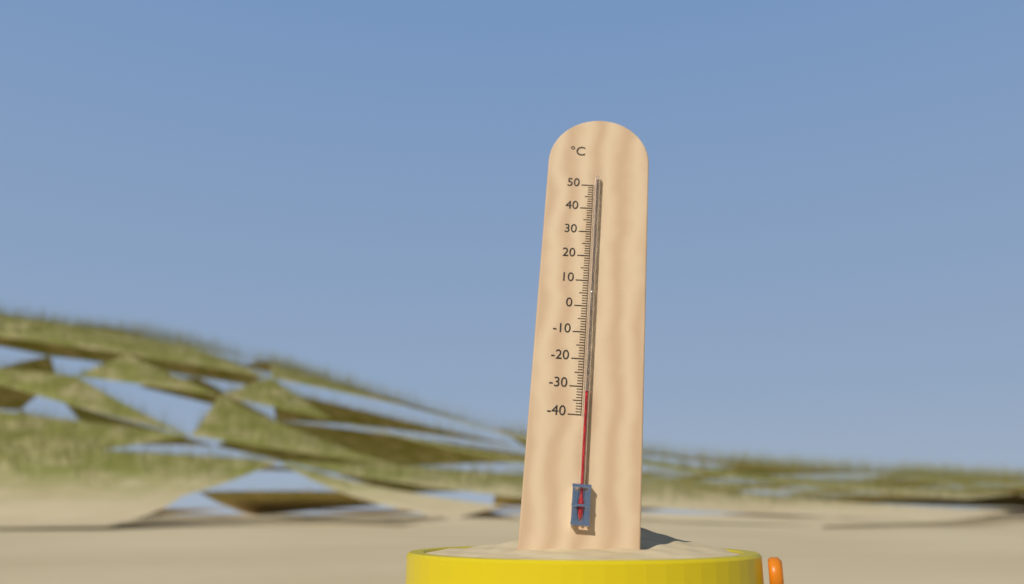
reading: -32 °C
